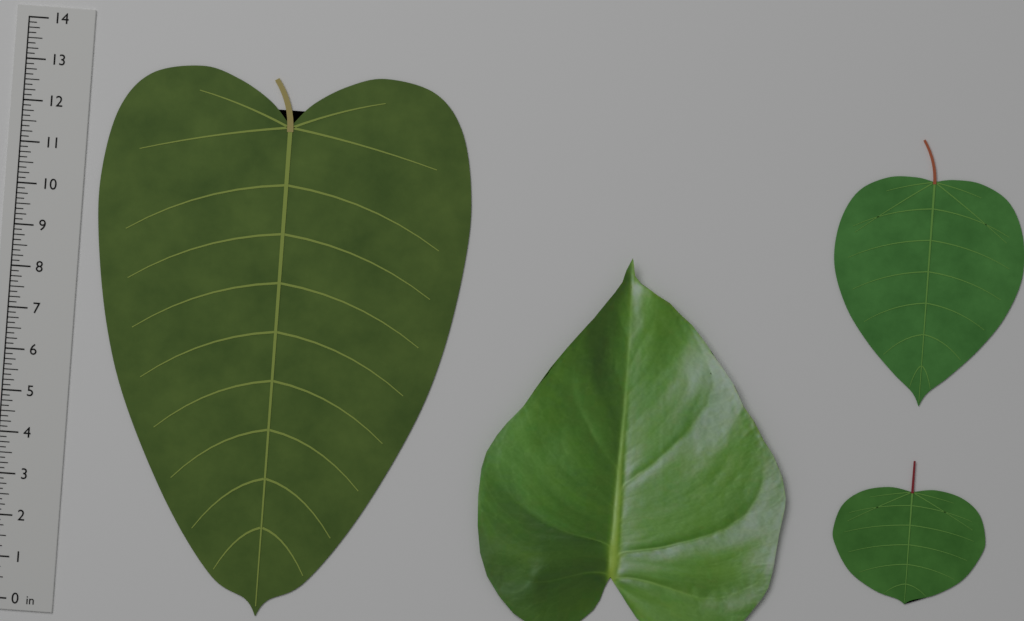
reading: 13.125 in
